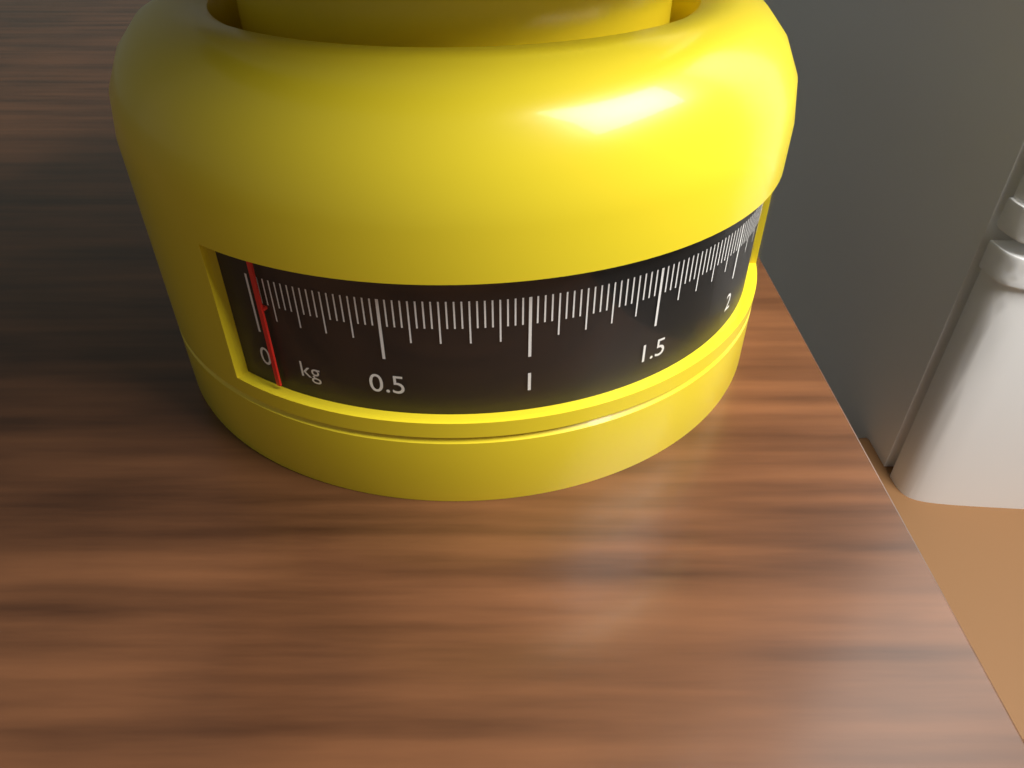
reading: 0.050 kg
